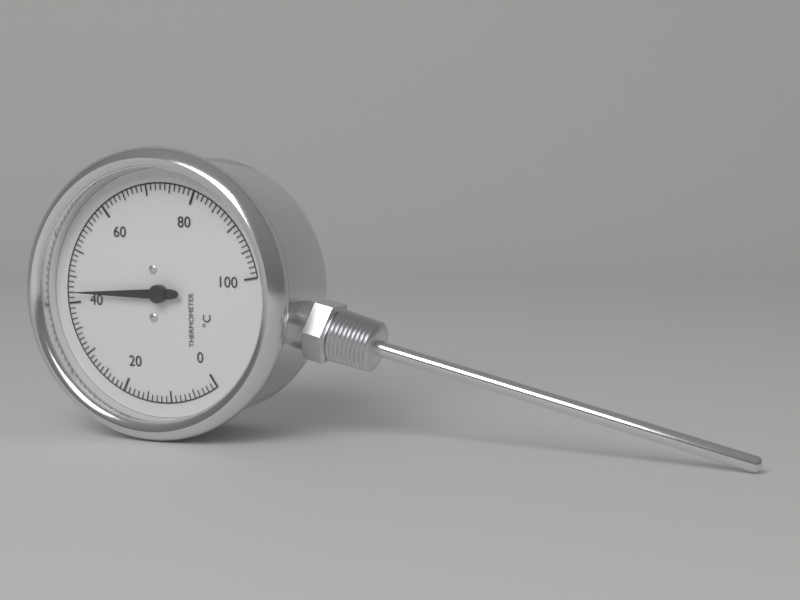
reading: 42 °C
